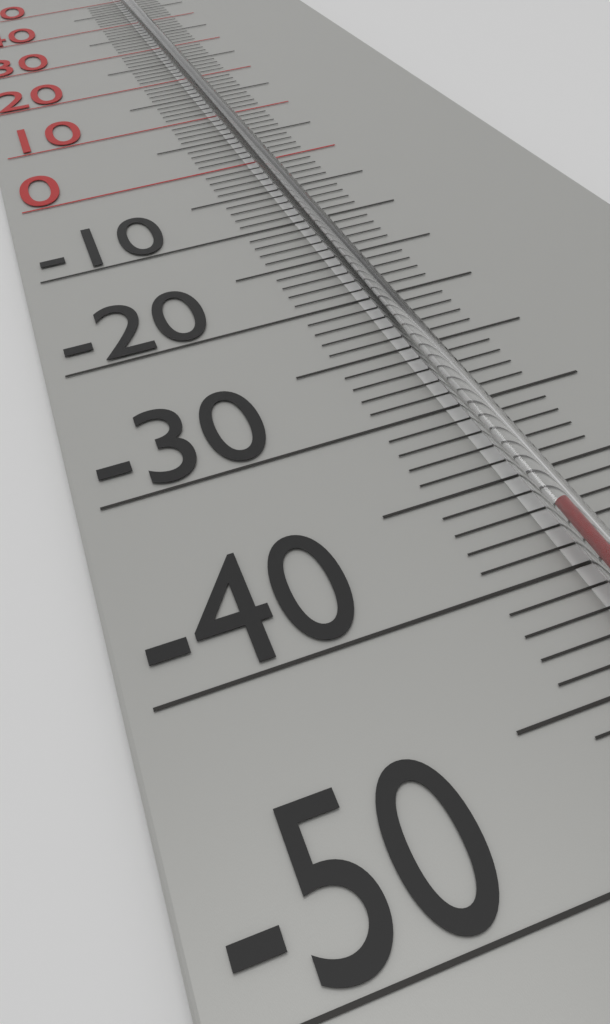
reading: -38 °C
